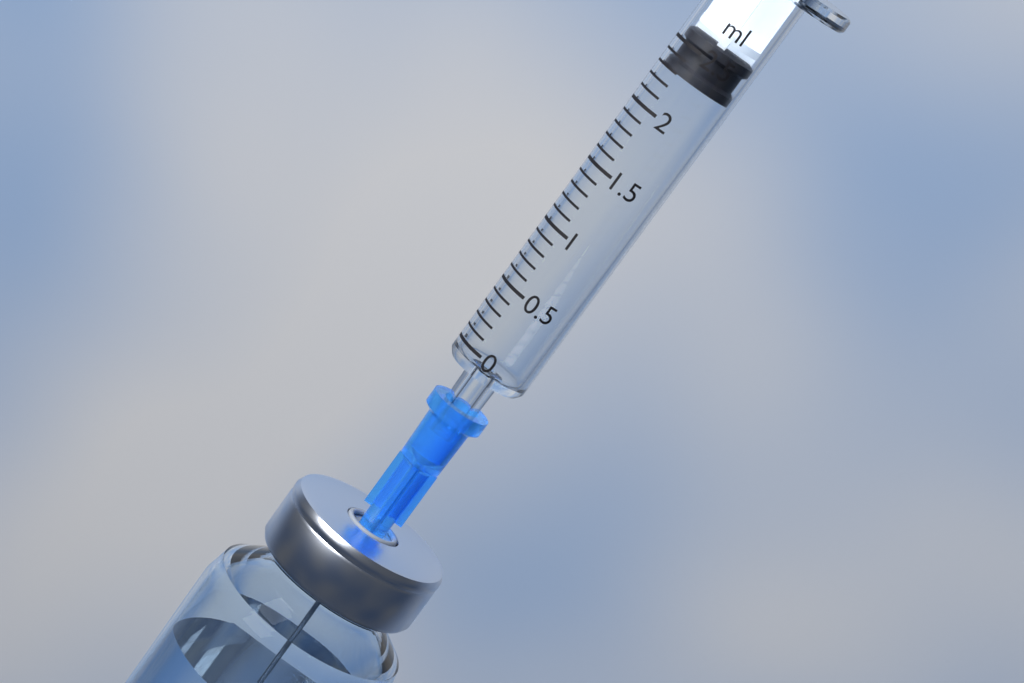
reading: 2.3 ml
